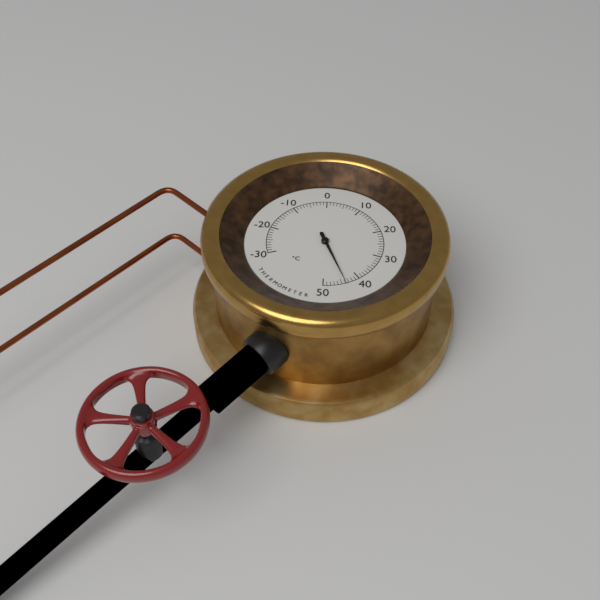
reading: 44 °C
